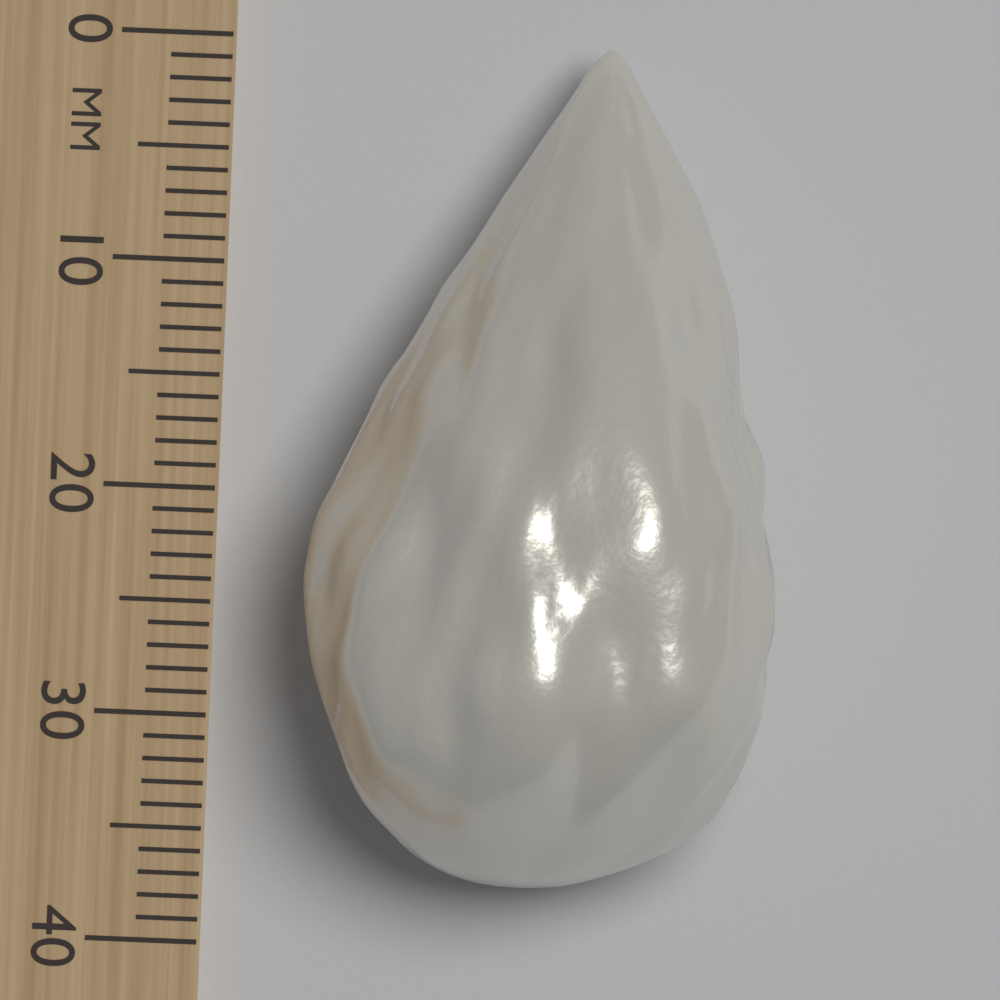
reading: 37 mm
